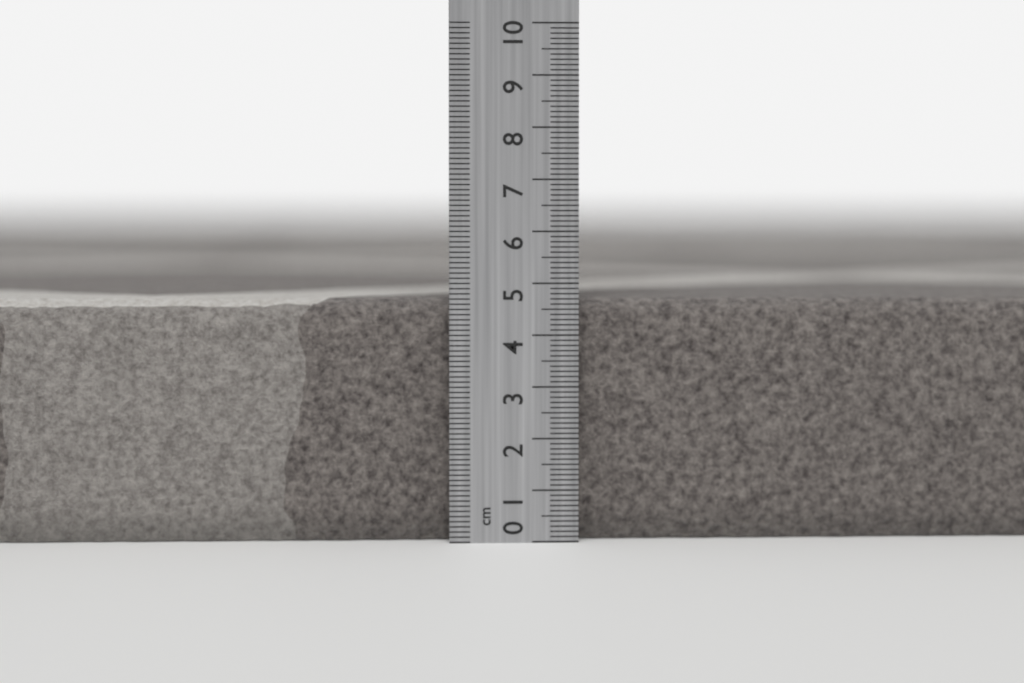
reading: 4.7 cm
